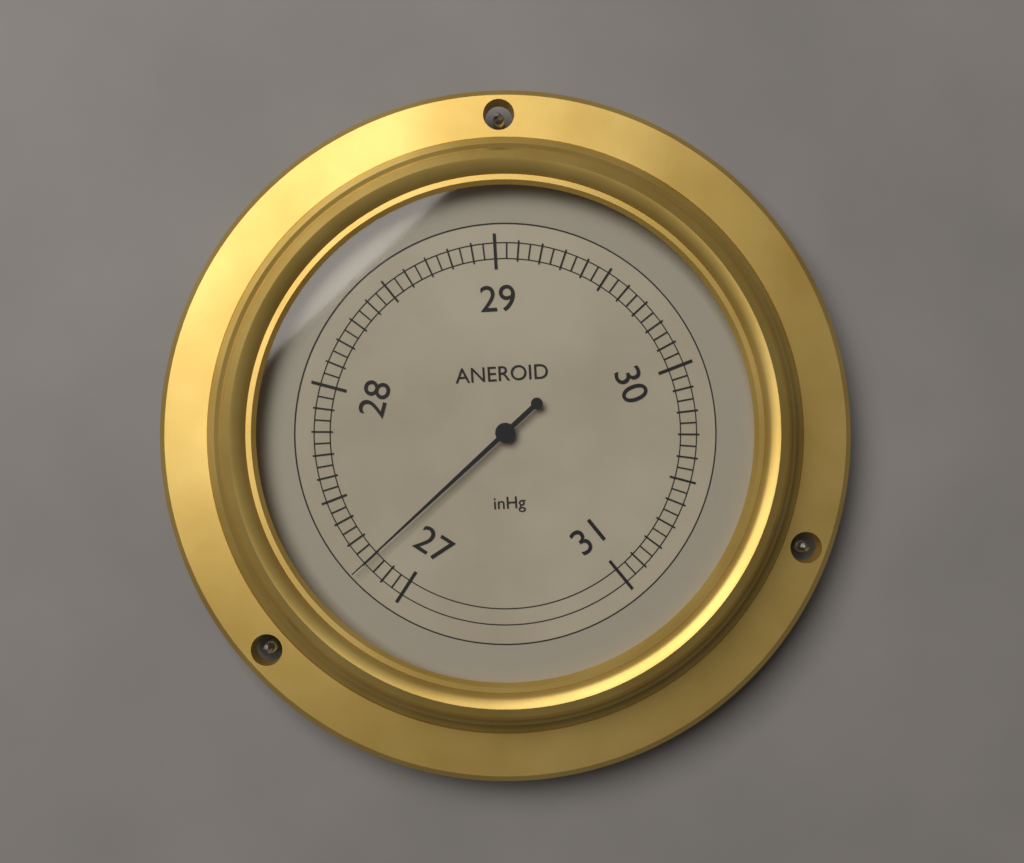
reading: 27.20 inHg
